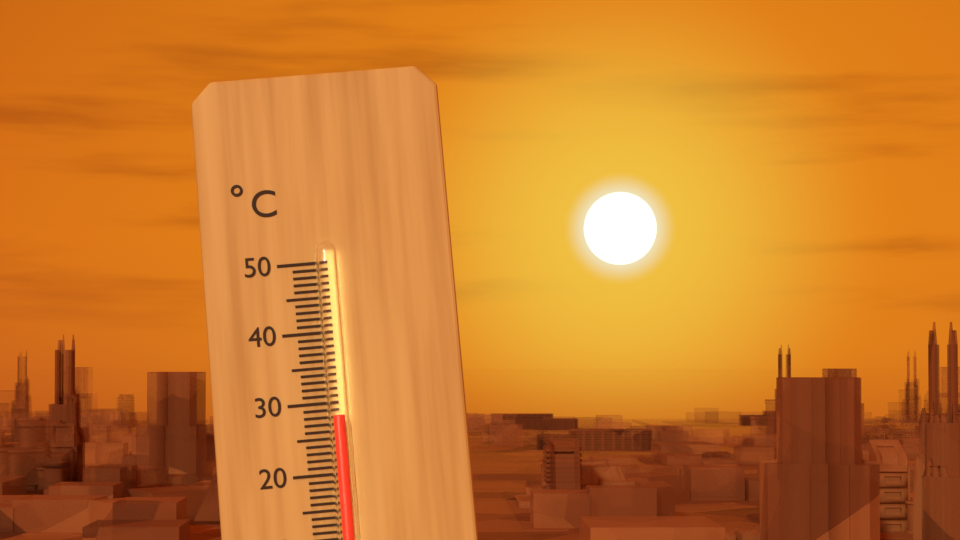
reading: 28 °C
